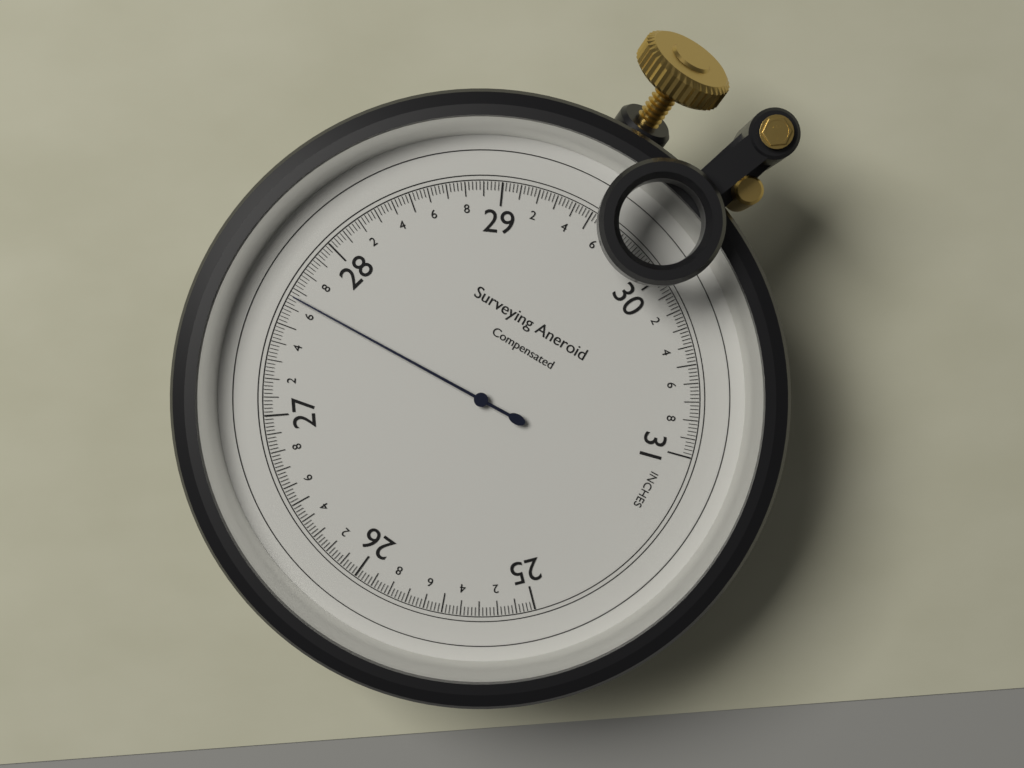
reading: 27.66 inches
